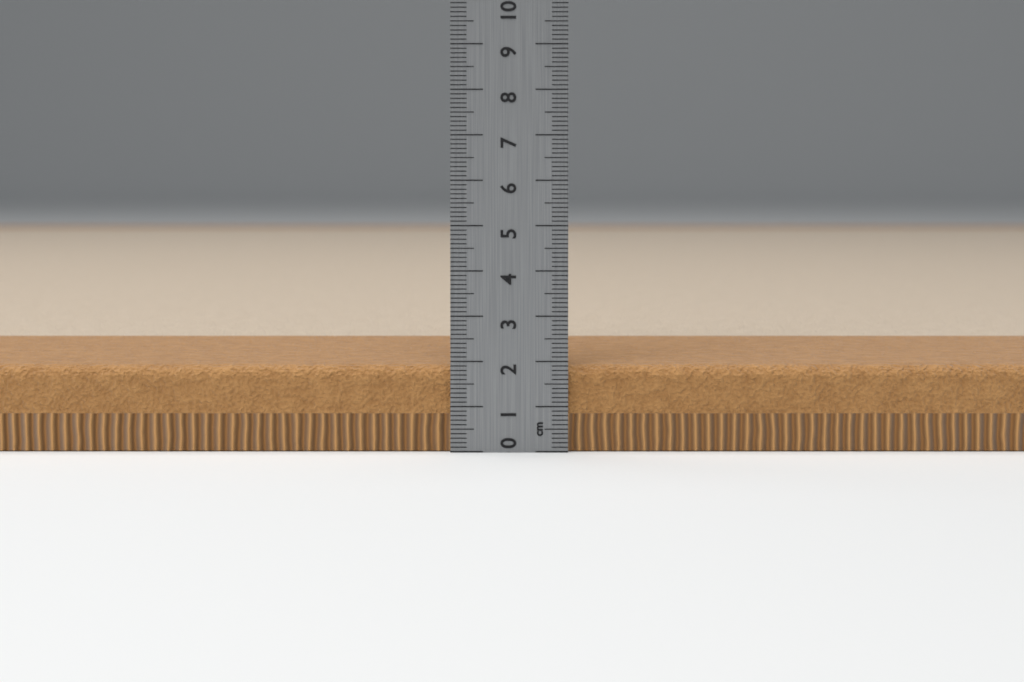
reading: 1.9 cm
